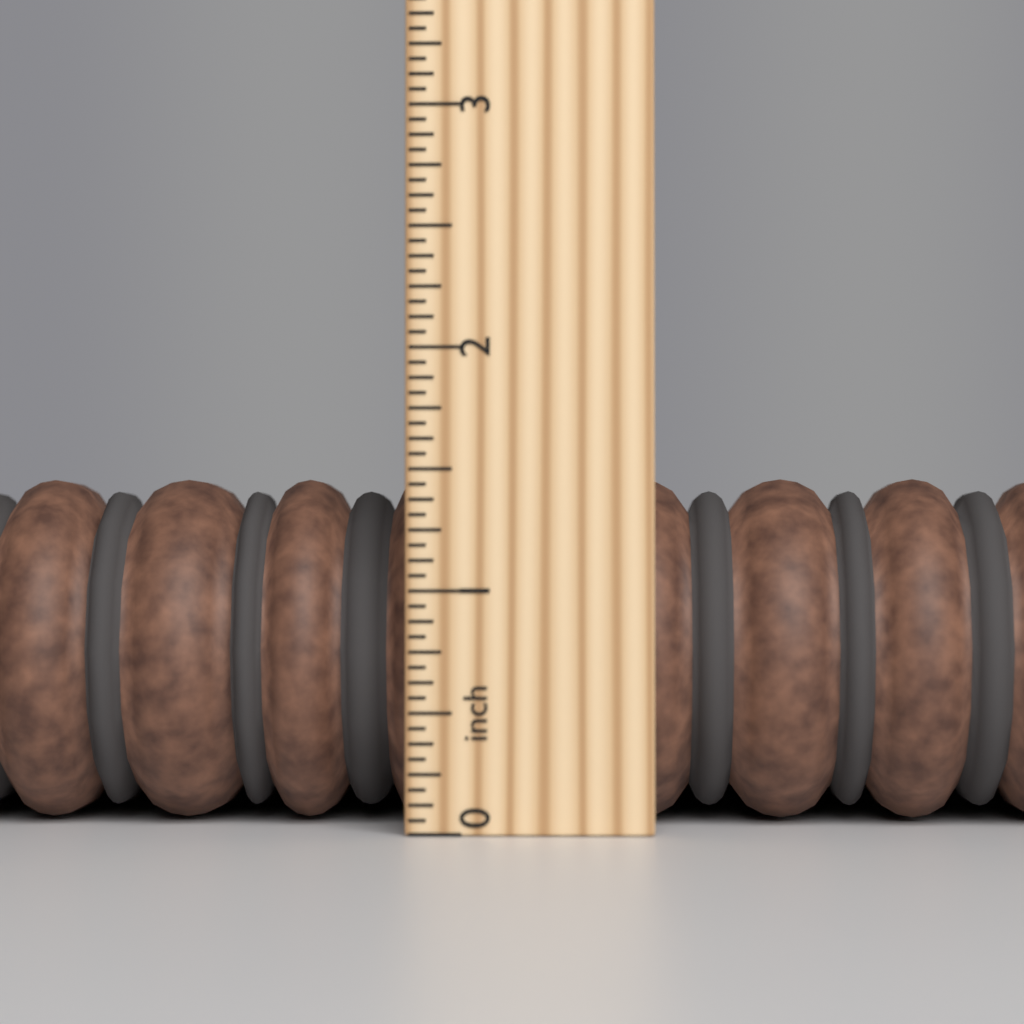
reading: 1.5000 inch
